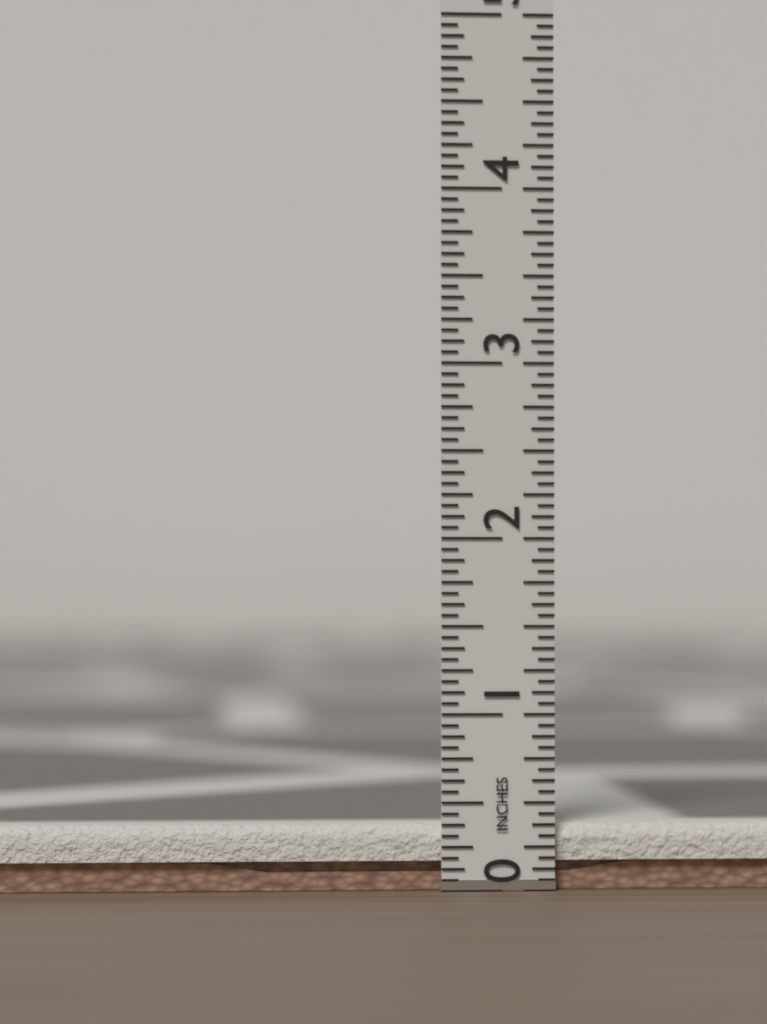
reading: 0.3750 in
